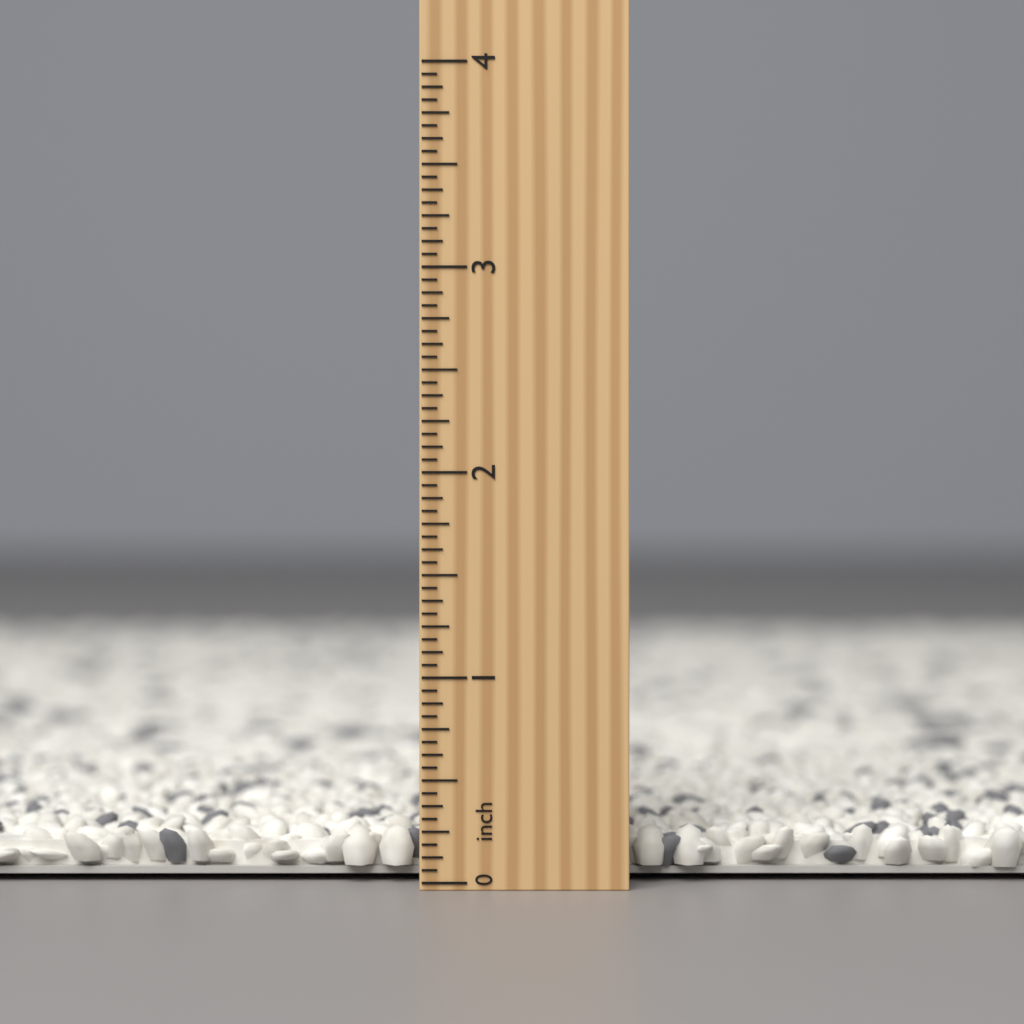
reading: 0.2500 inch
